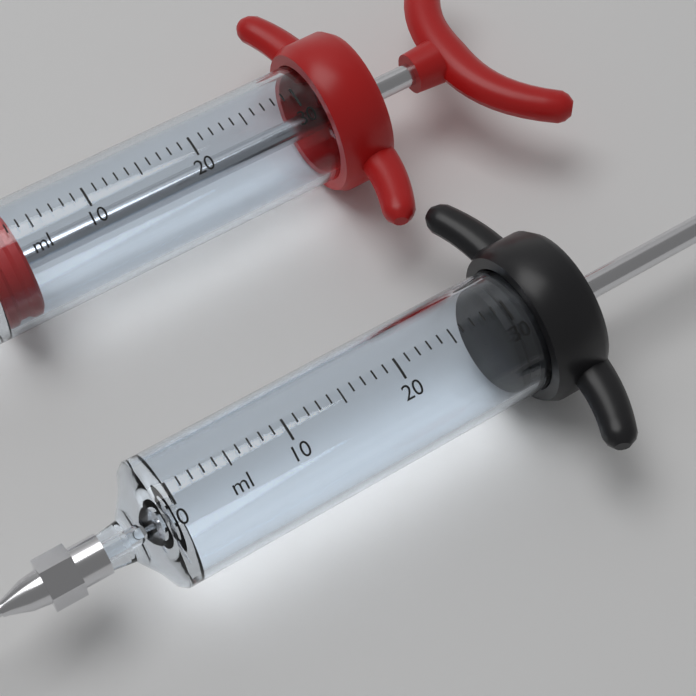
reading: 29 ml
